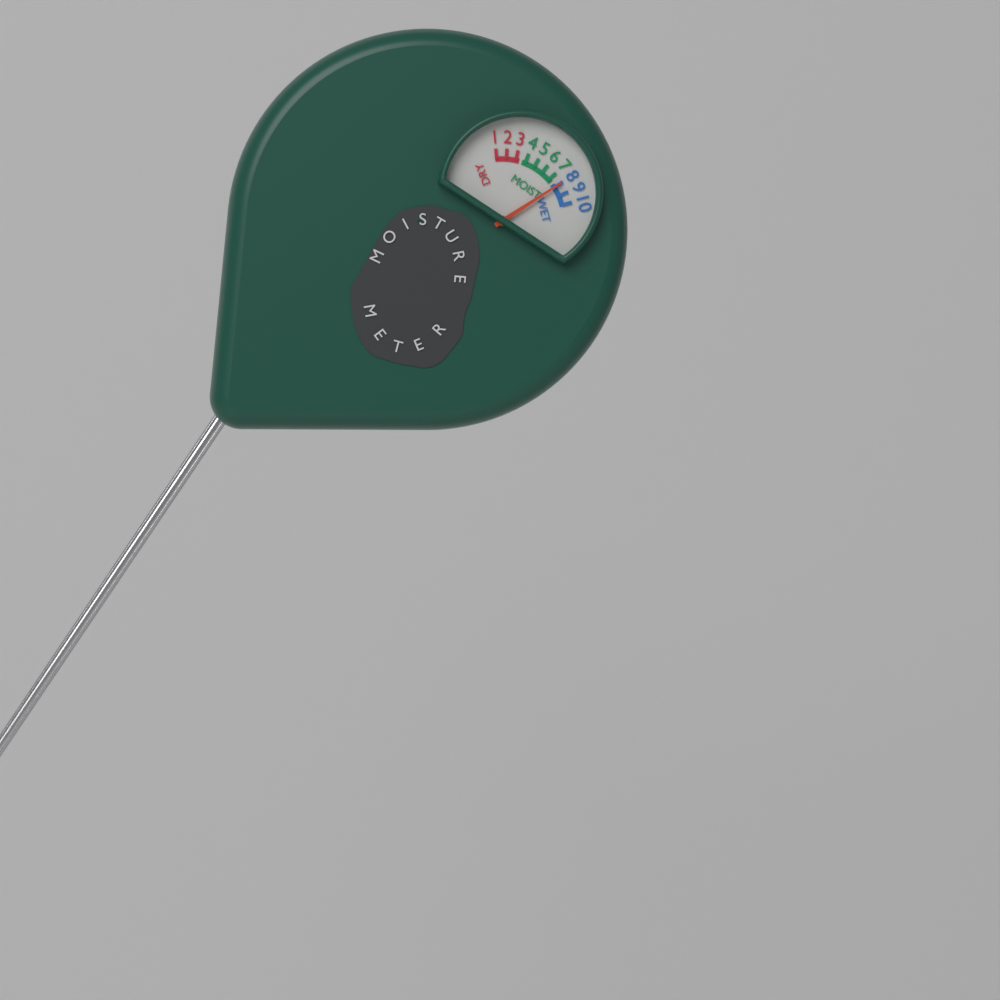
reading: 8 (no unit)
